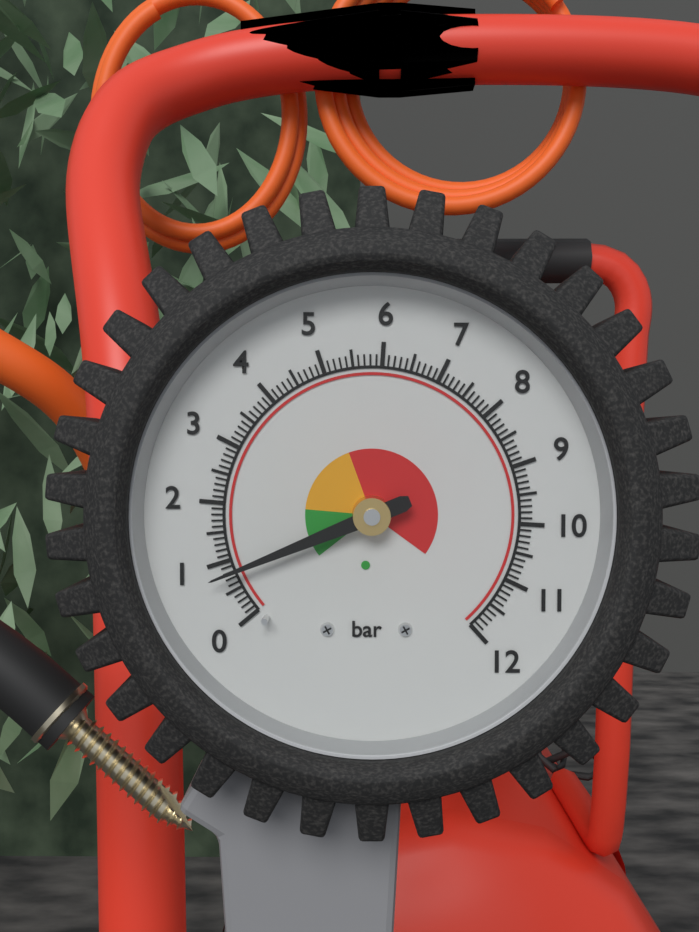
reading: 0.8 bar
